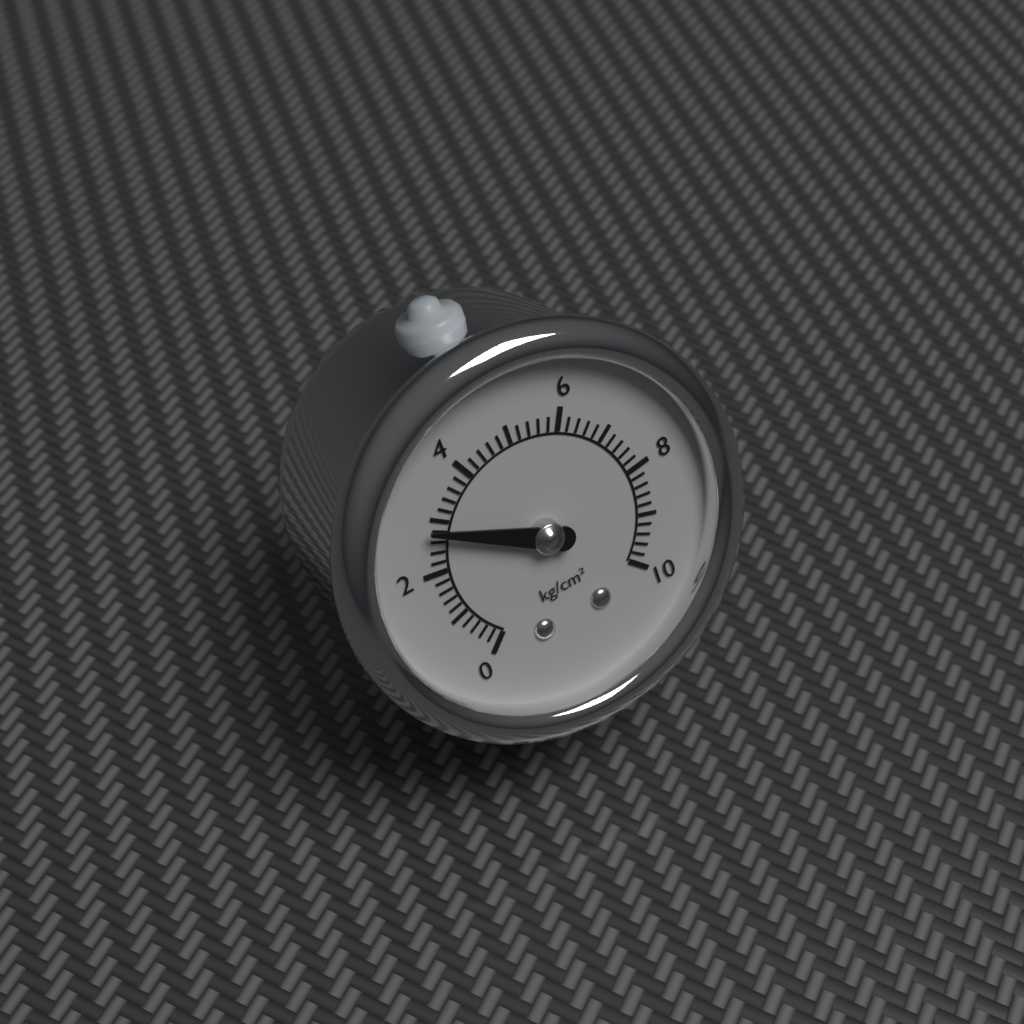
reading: 2.8 kg/cm²
